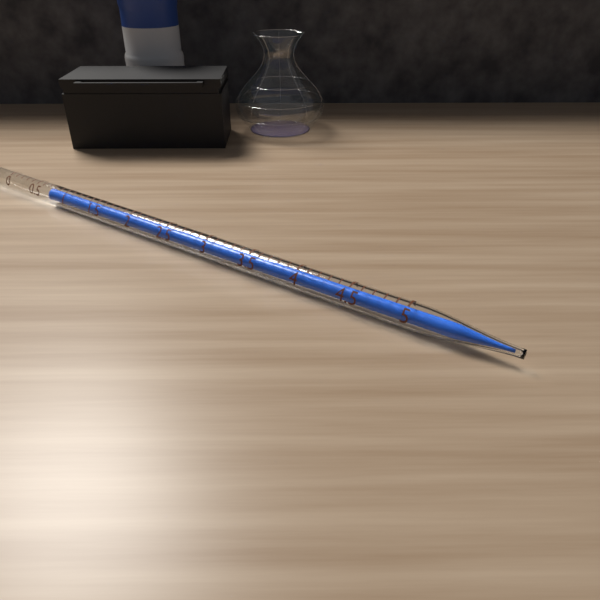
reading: 0.7 ml
